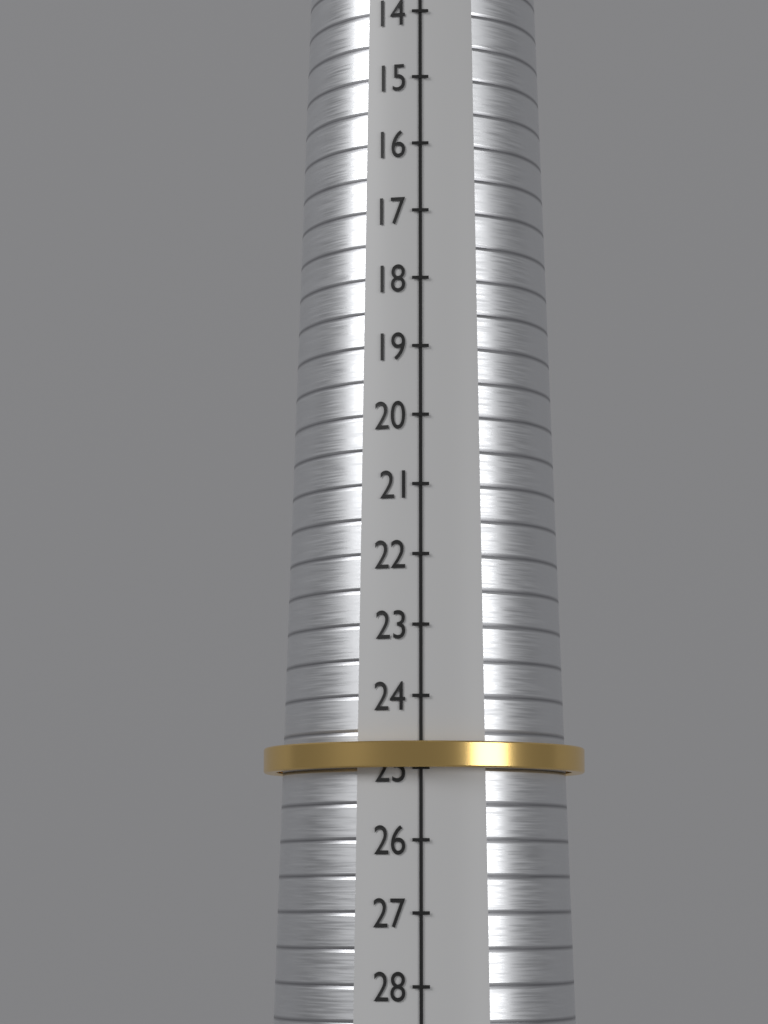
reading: 25 (no unit)
